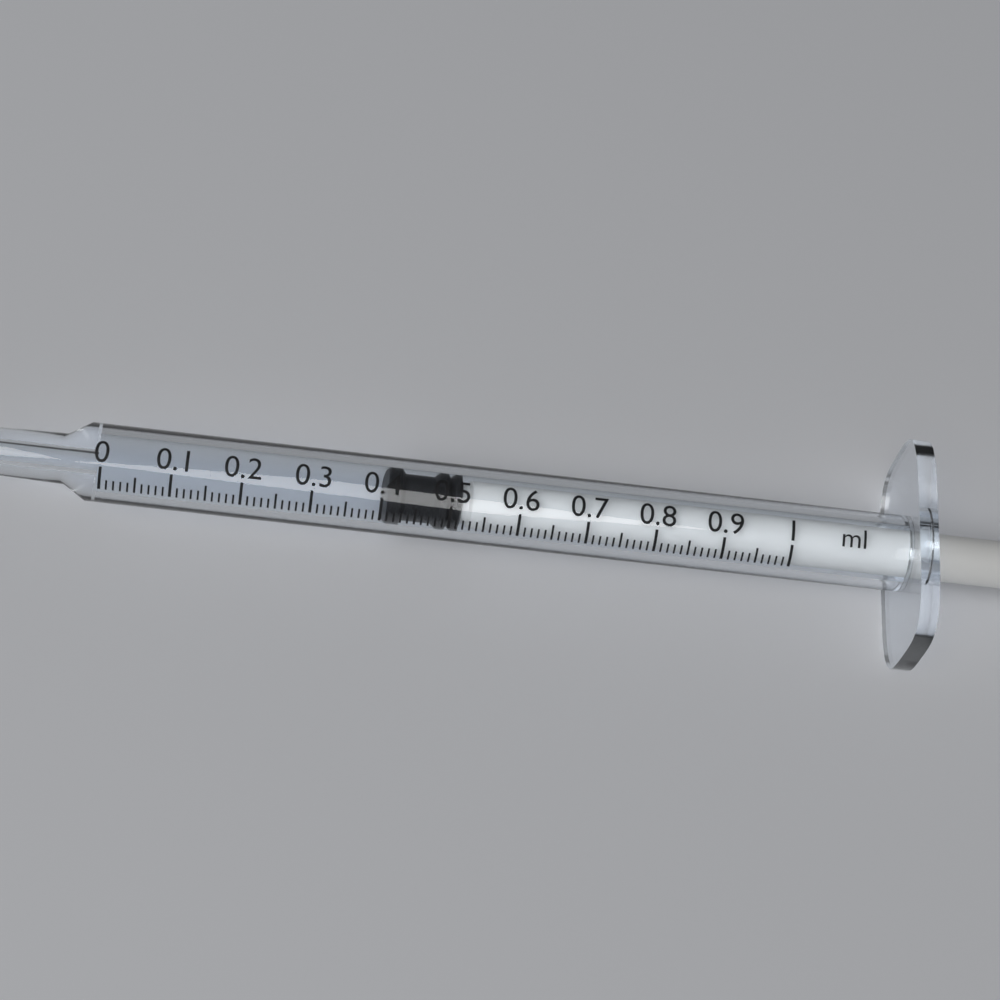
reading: 0.41 ml
